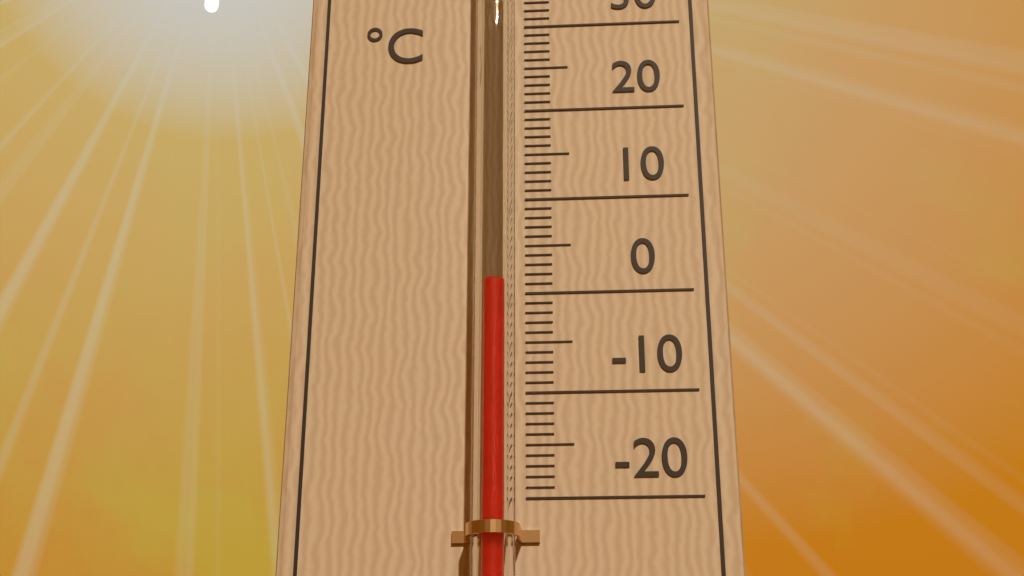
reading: 0 °C
